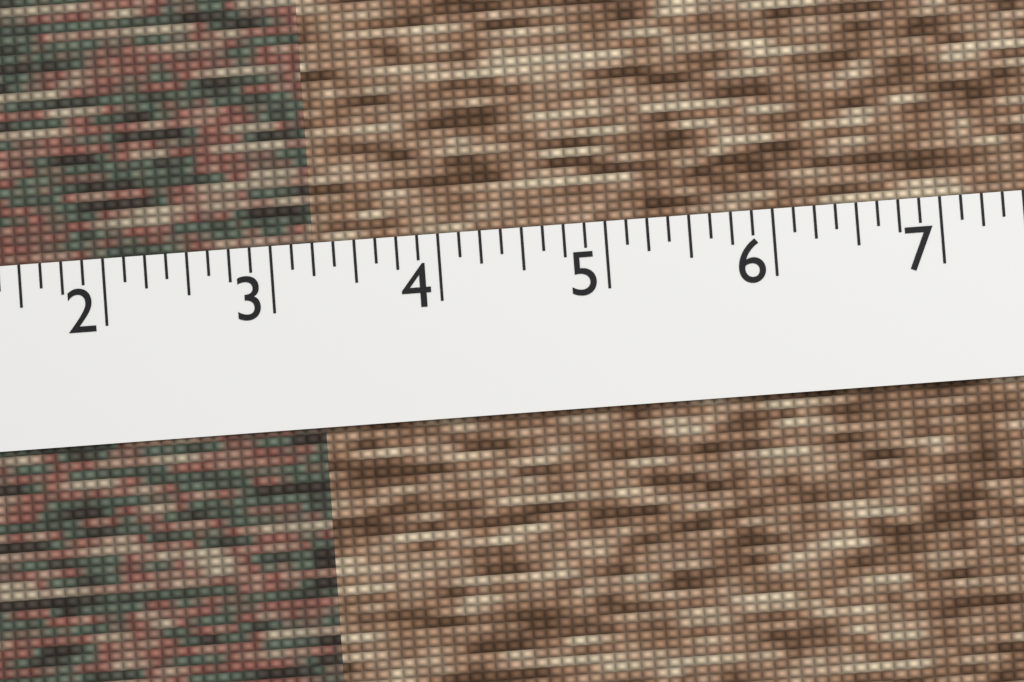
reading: 3.250 (no unit)
